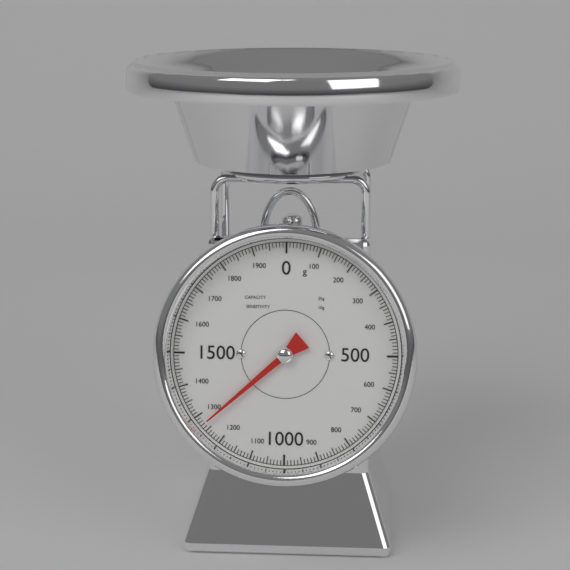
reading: 1270 g
